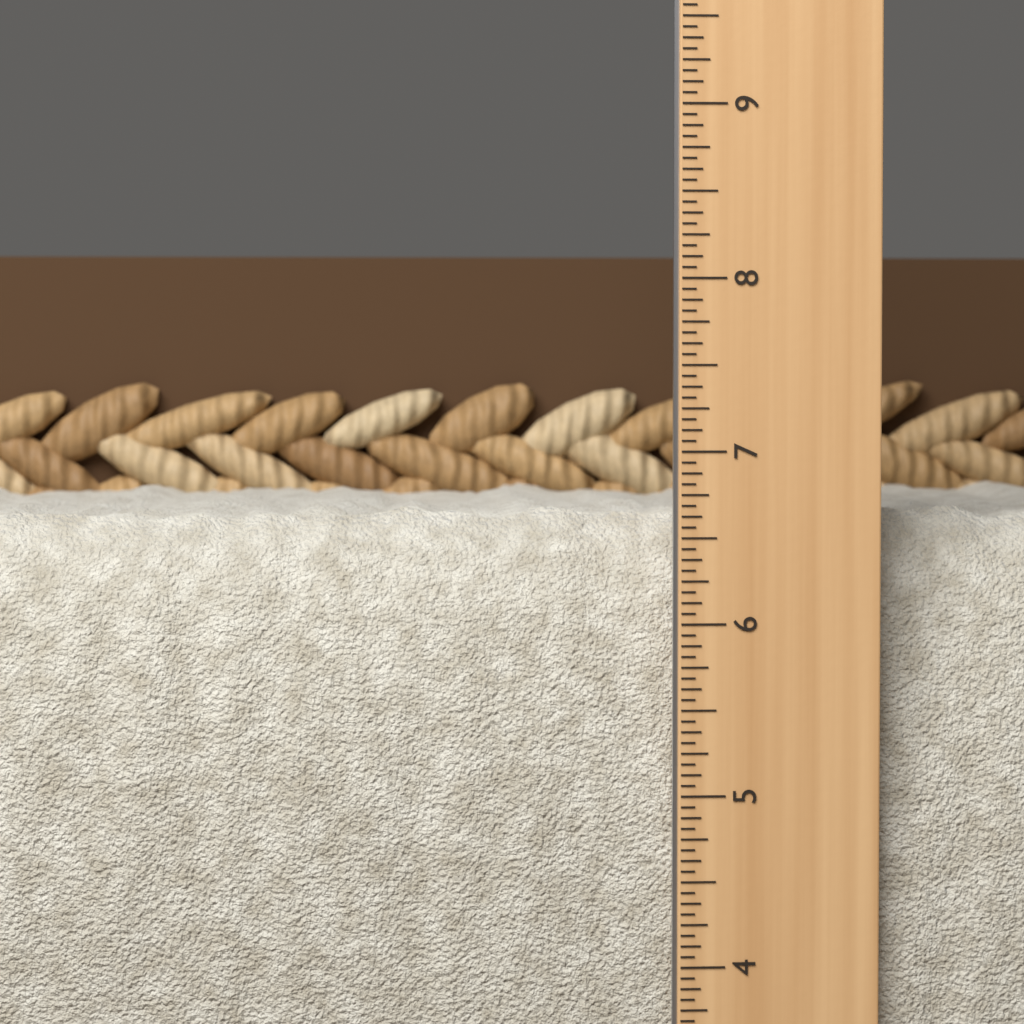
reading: 6.6875 in
